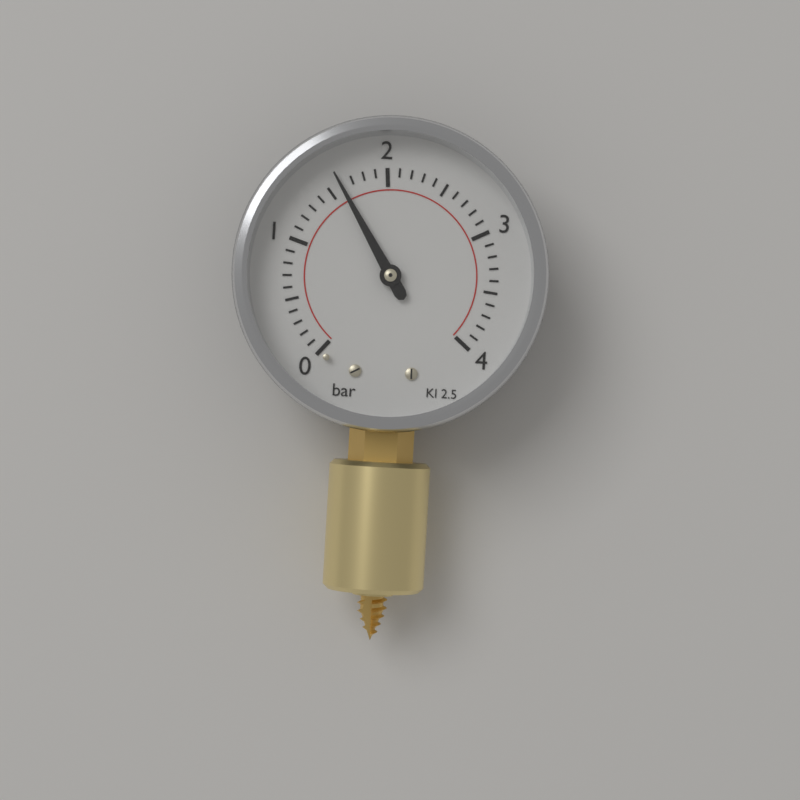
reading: 1.6 bar
